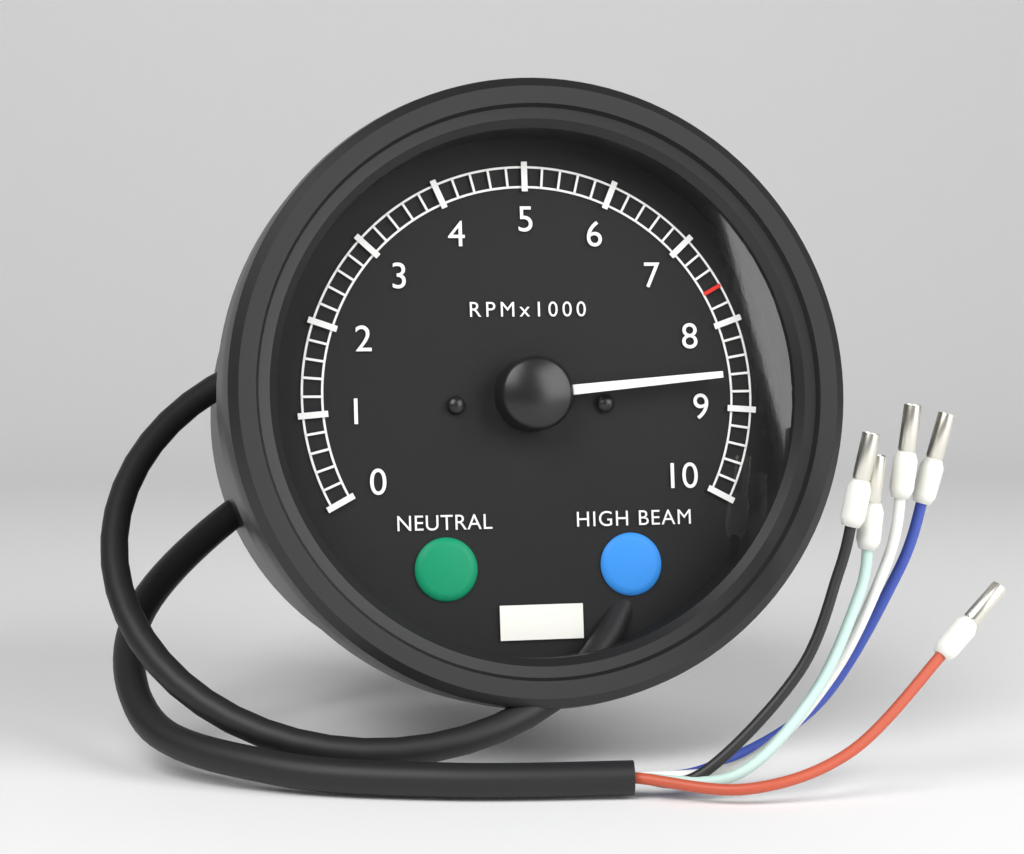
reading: 8600 RPM
